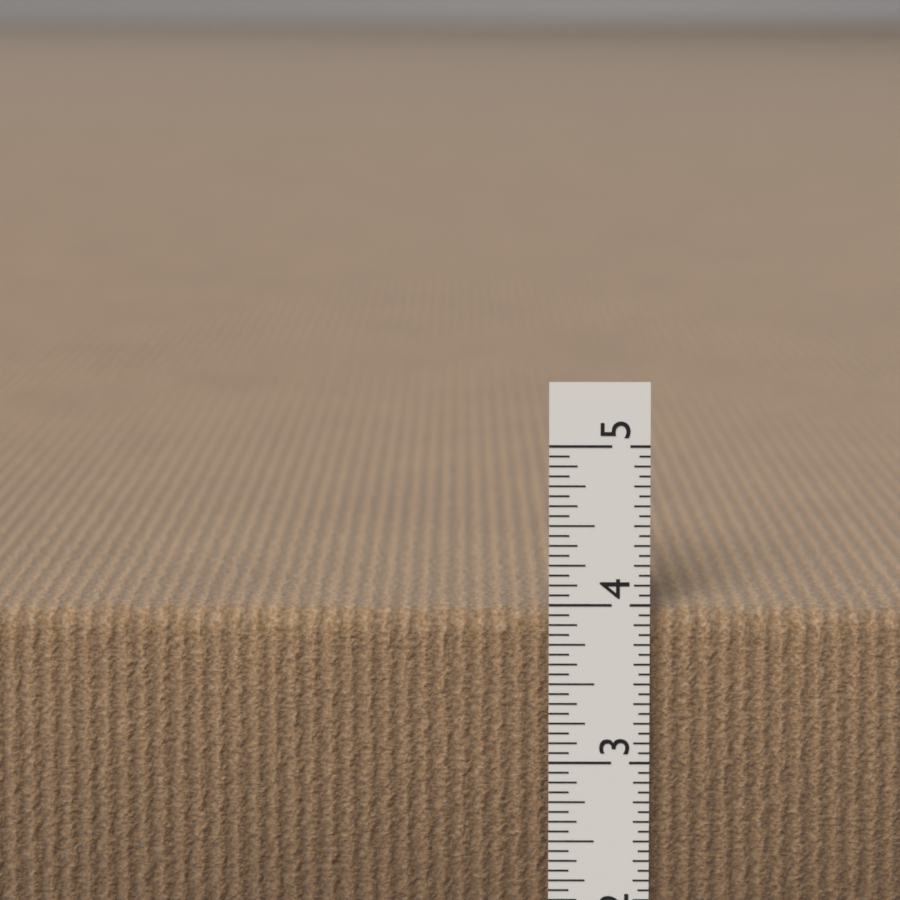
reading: 3.9375 in
